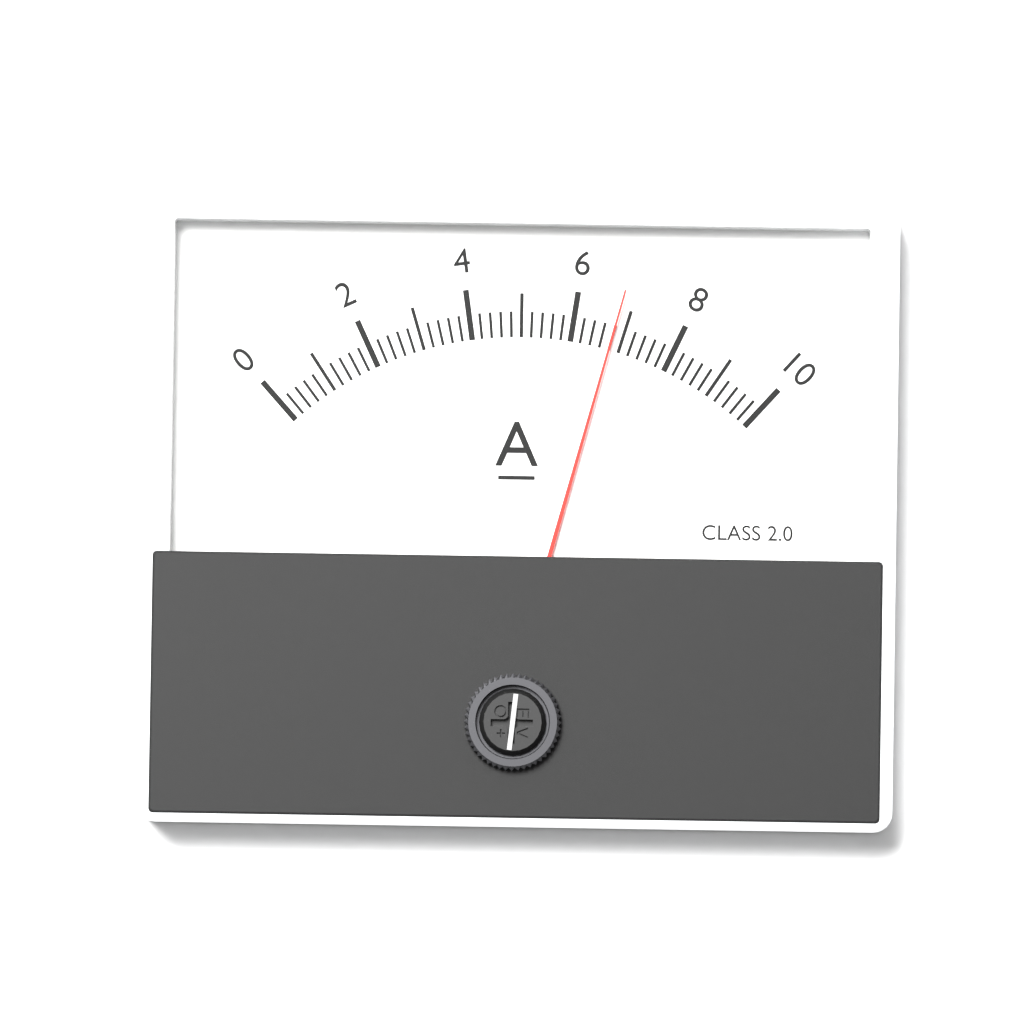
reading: 6.8 A
